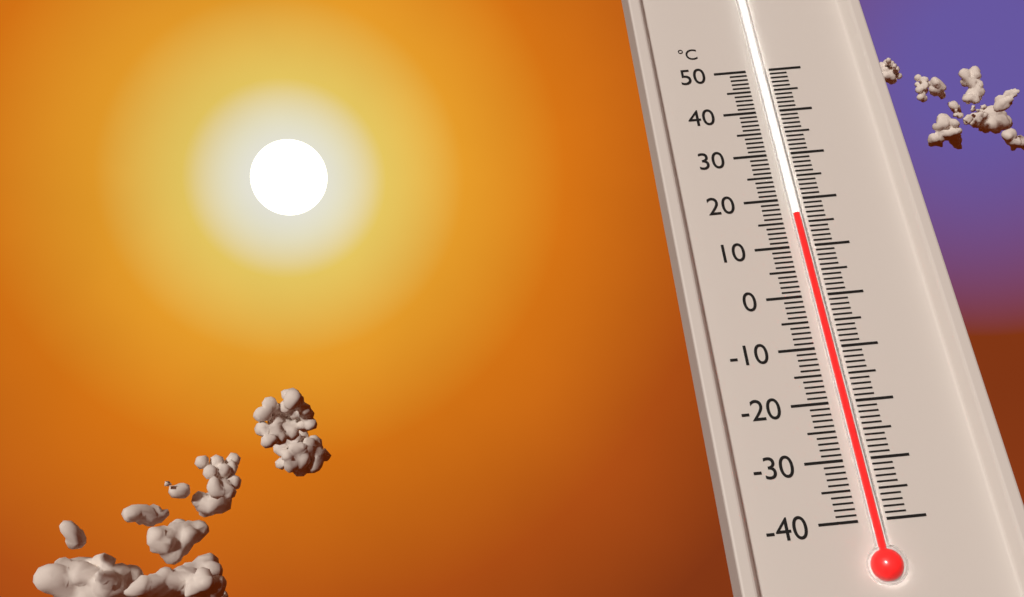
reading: 16 °C
